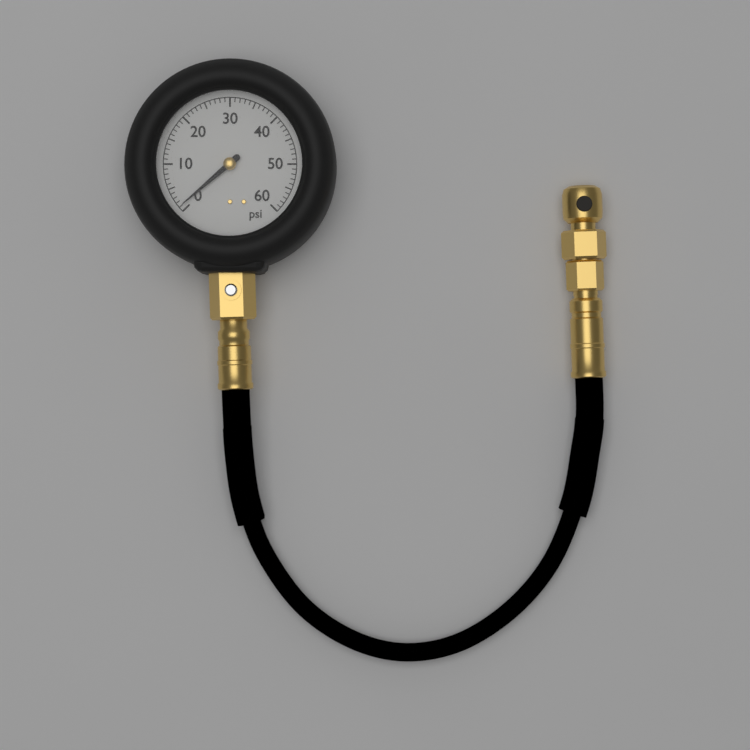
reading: 1 psi
